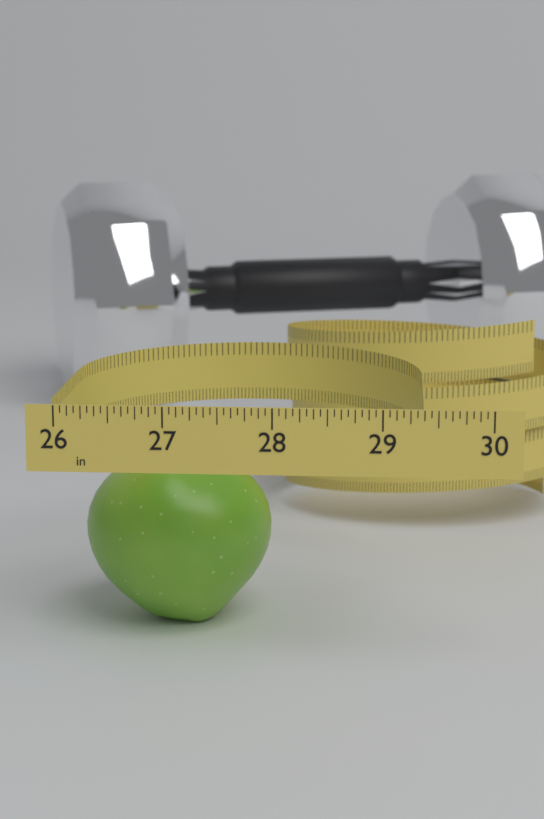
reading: 27.8750 in
